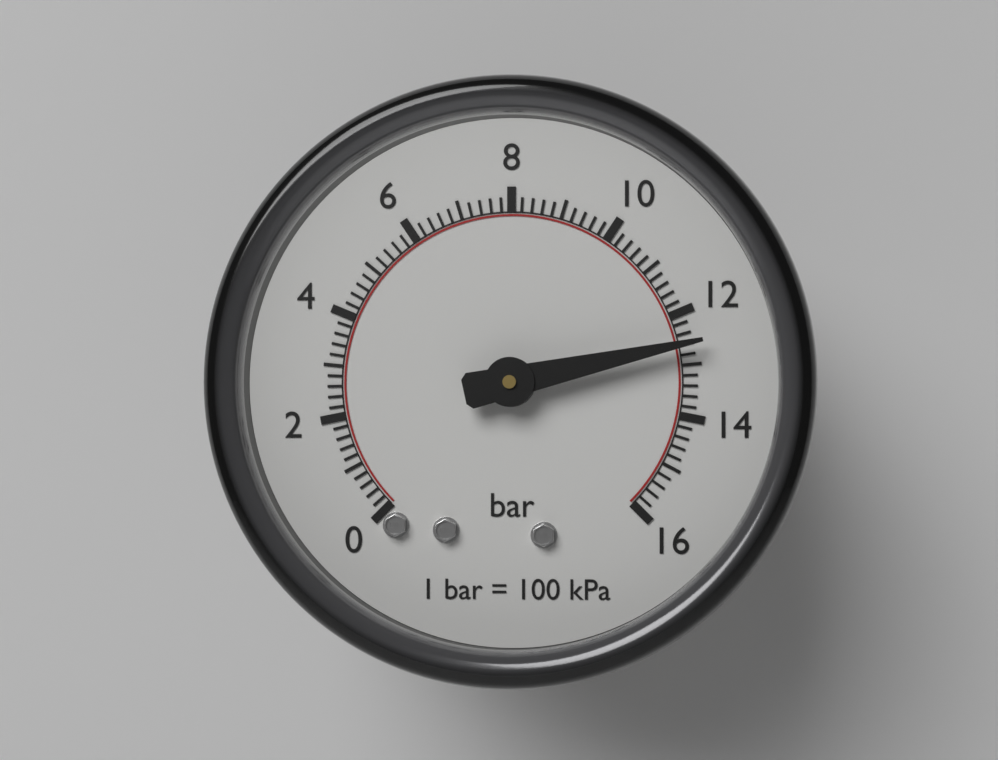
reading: 12.6 bar
